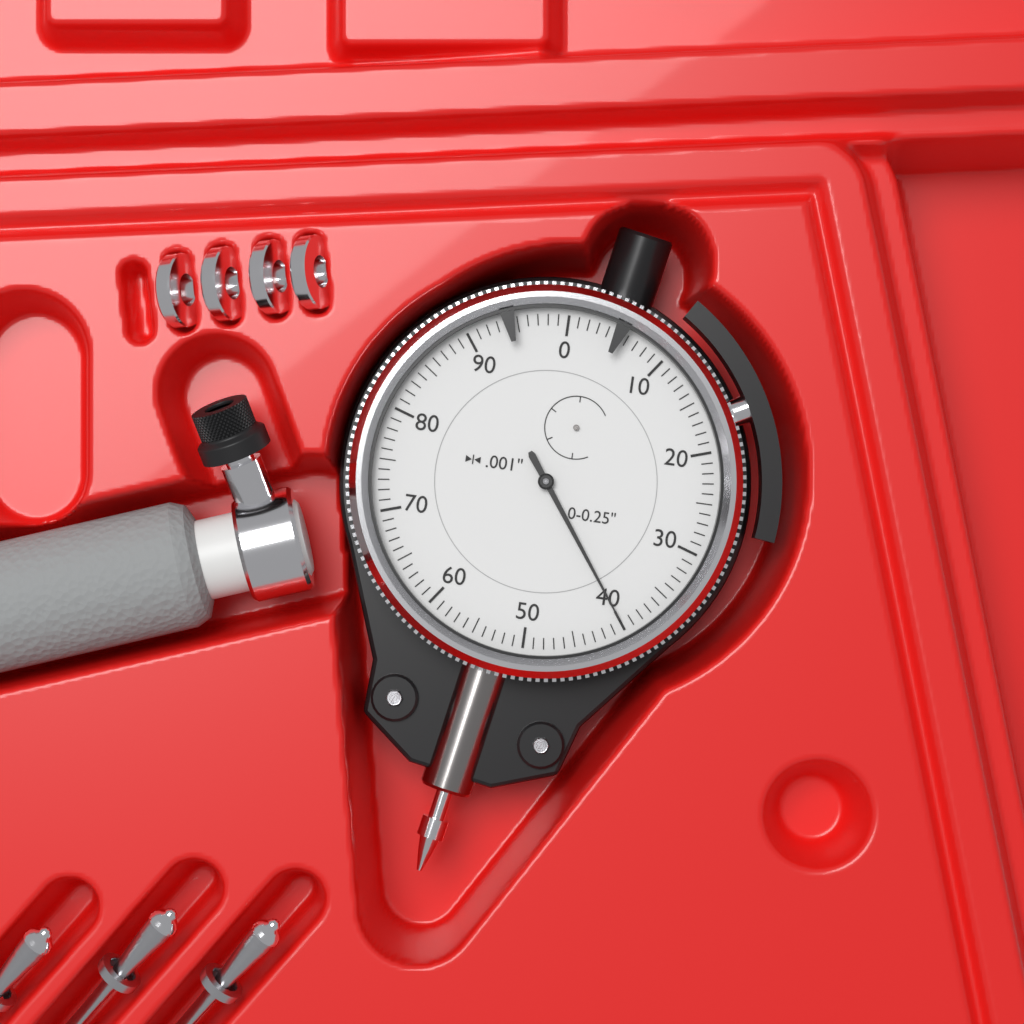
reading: 0.040 in
